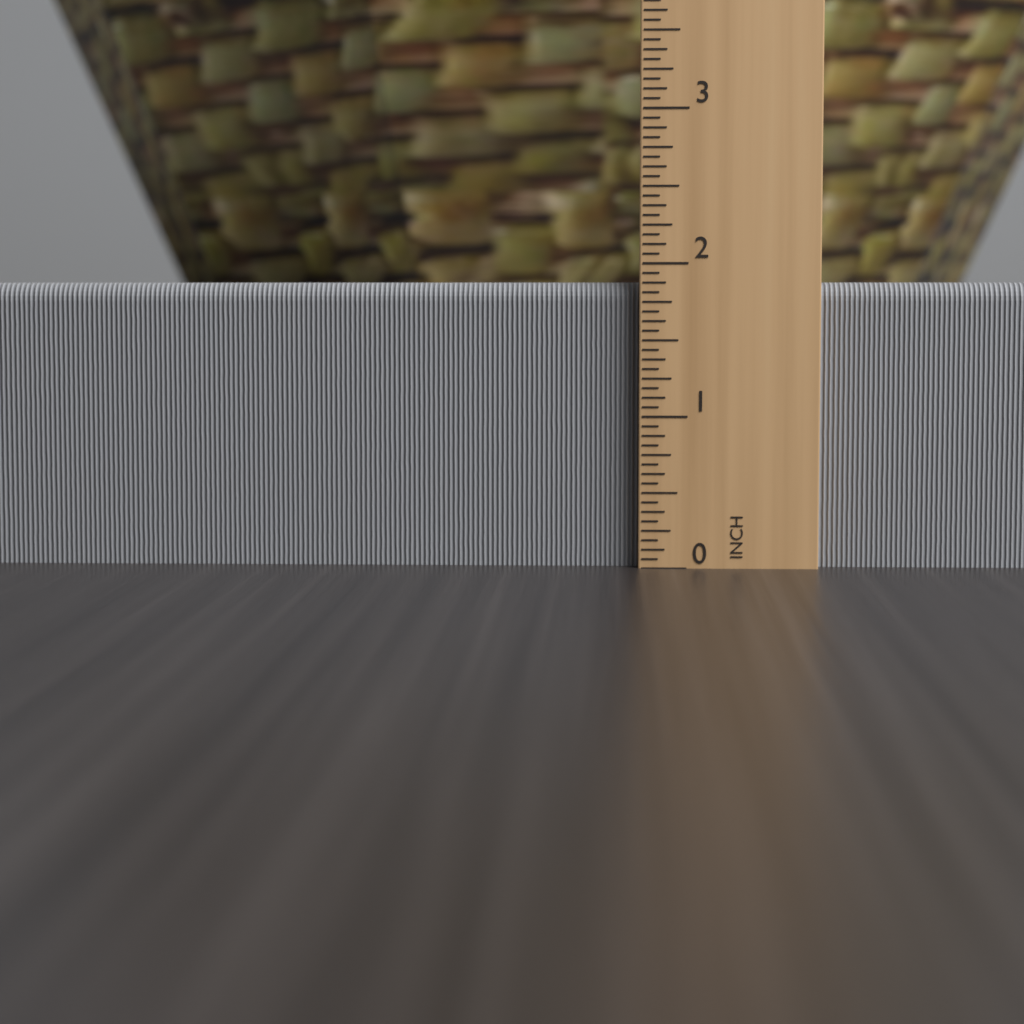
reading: 1.8750 in
